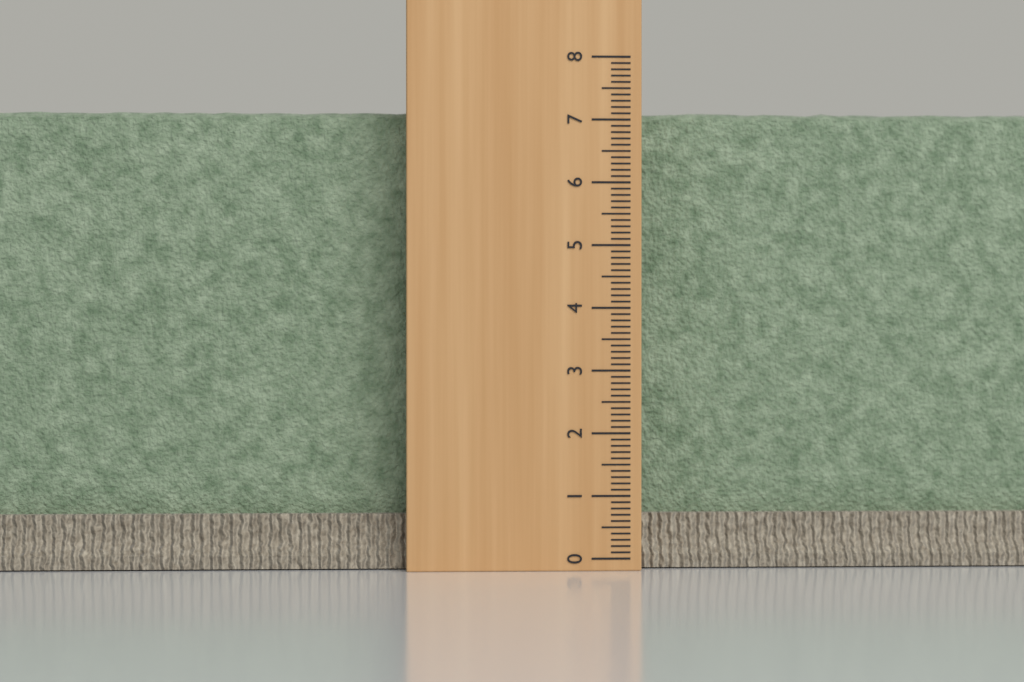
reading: 7.2 (no unit)
